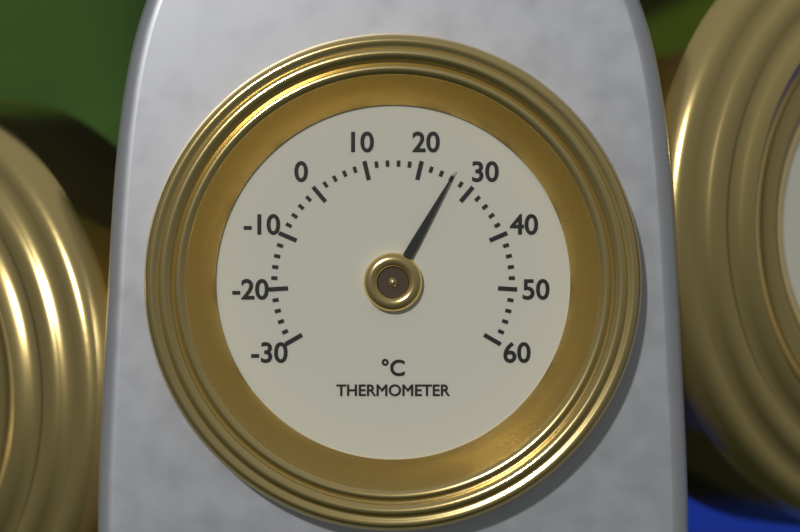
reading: 26 °C
